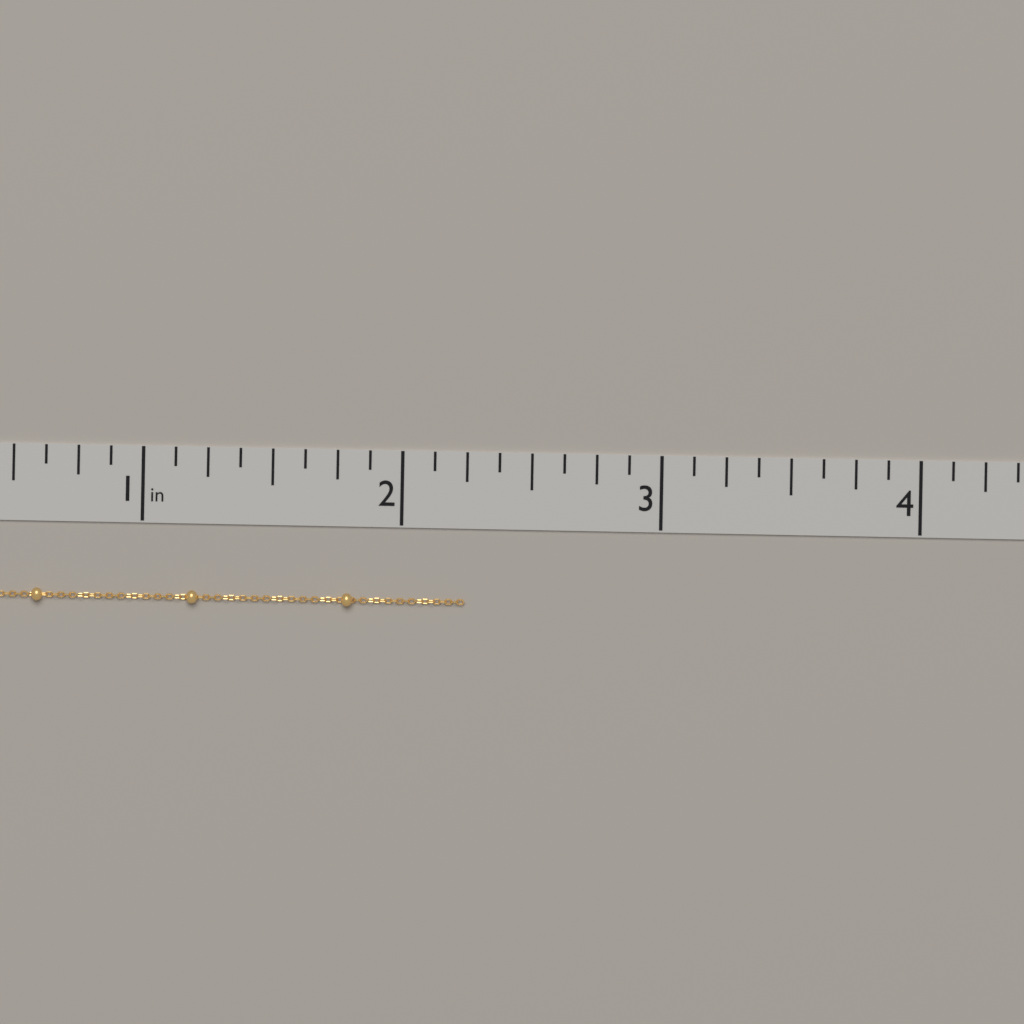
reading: 2.250 in
